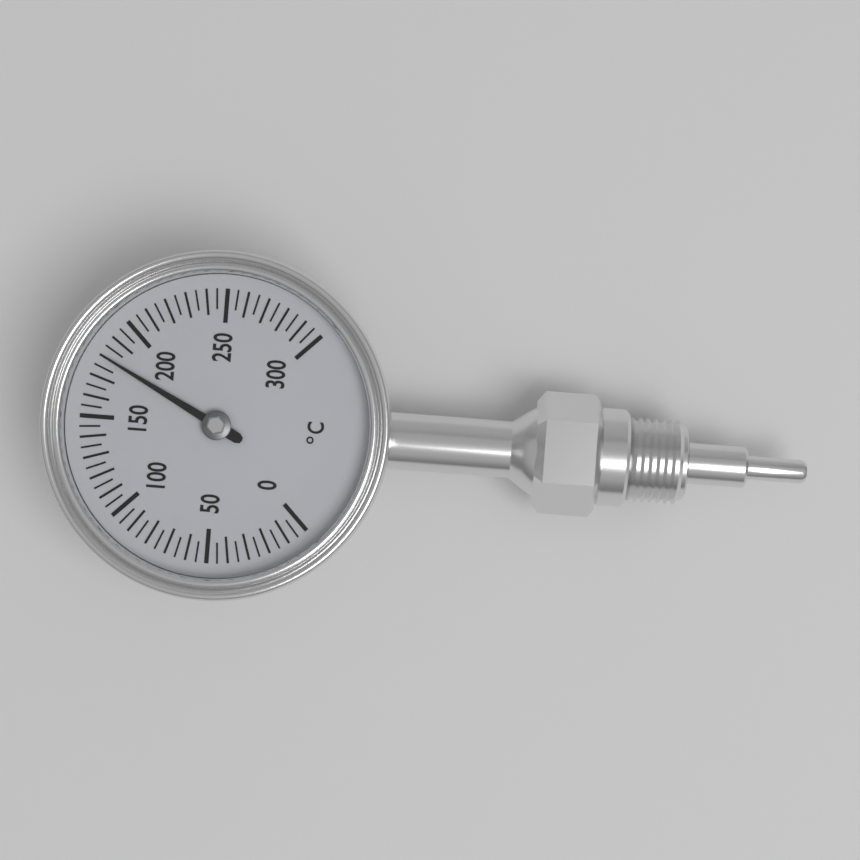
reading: 180 °C
